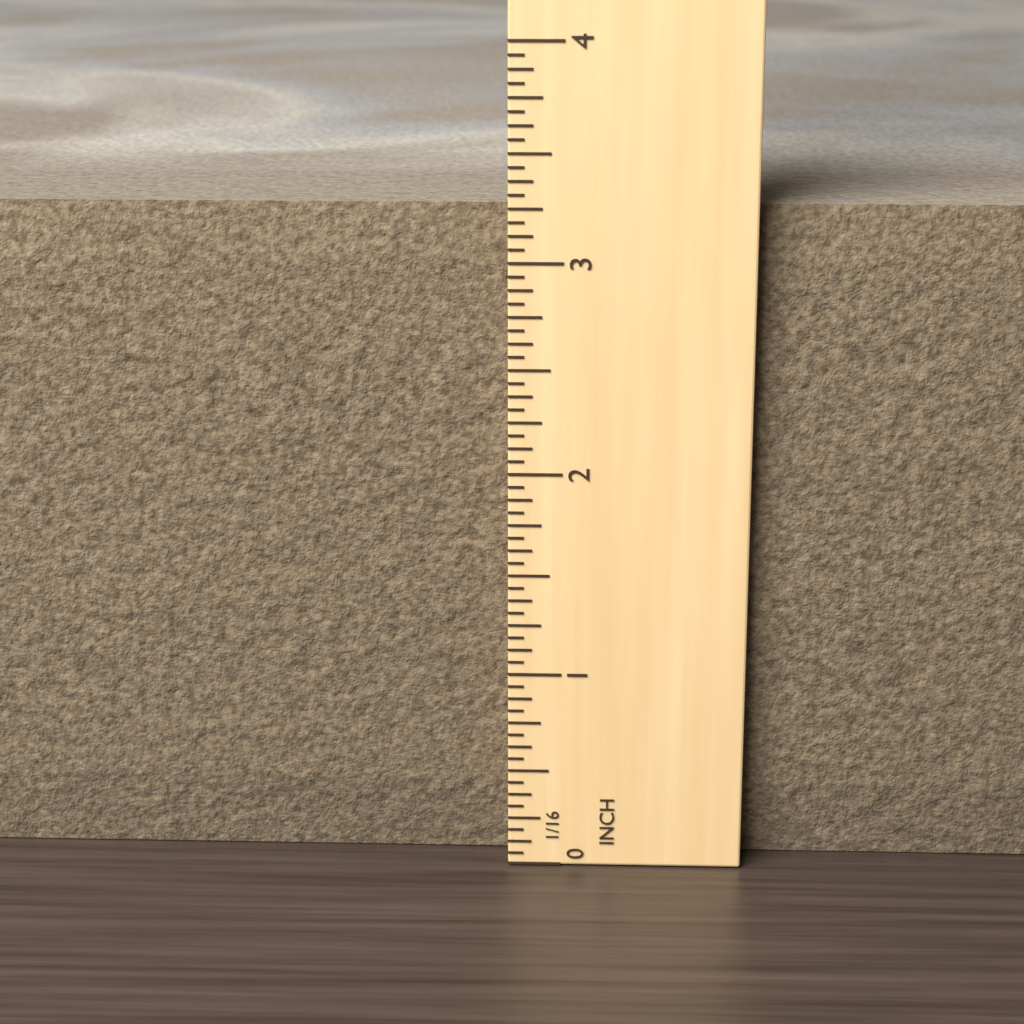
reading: 3.2500 in
